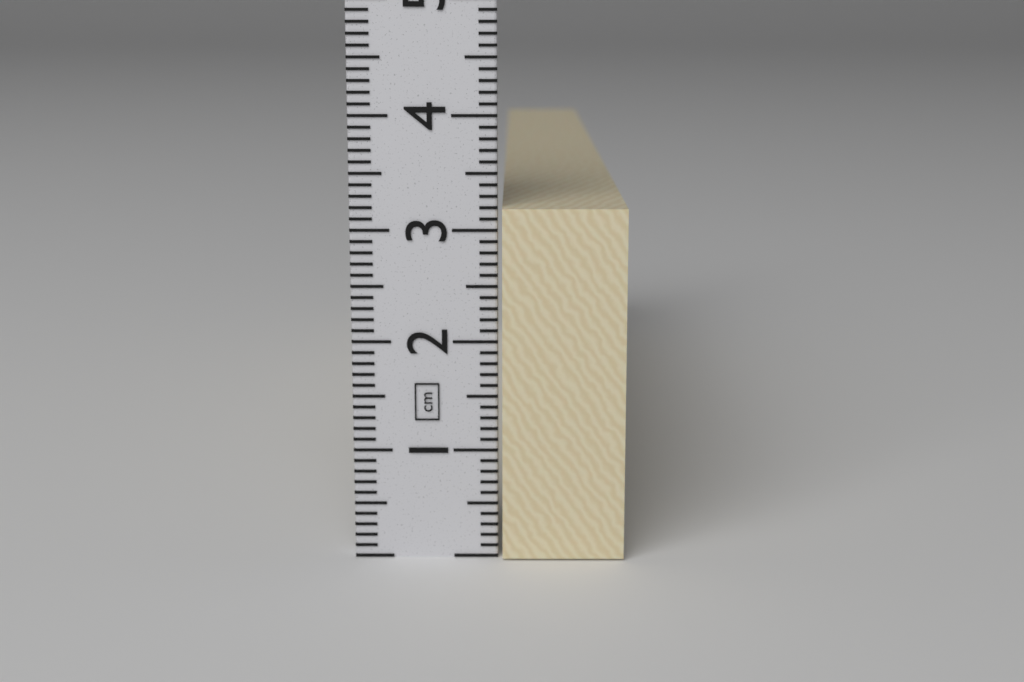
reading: 3.2 cm
